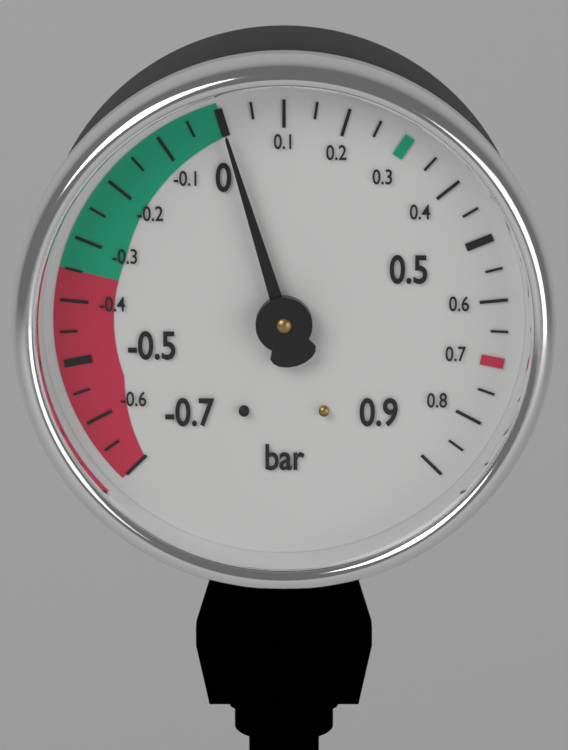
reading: 0.00 bar
